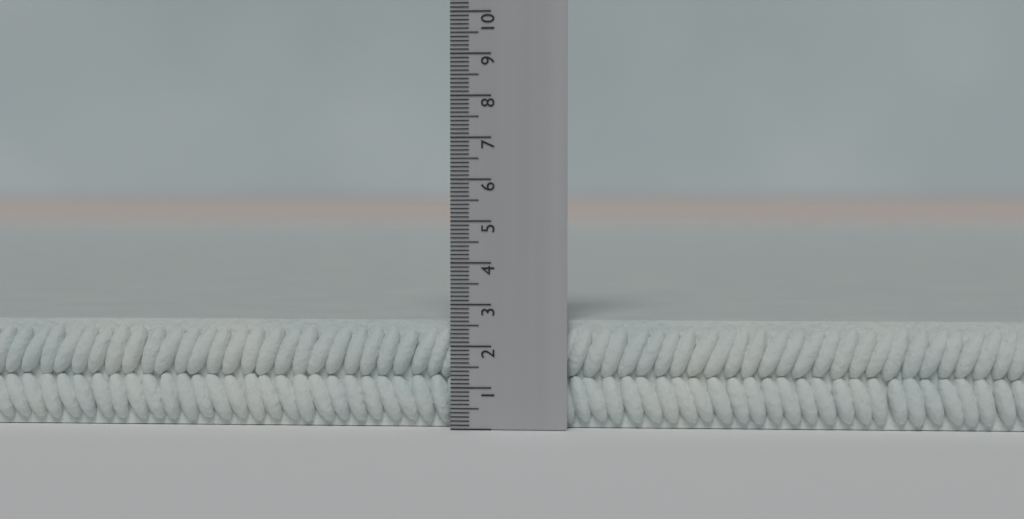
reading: 2.6 (no unit)
